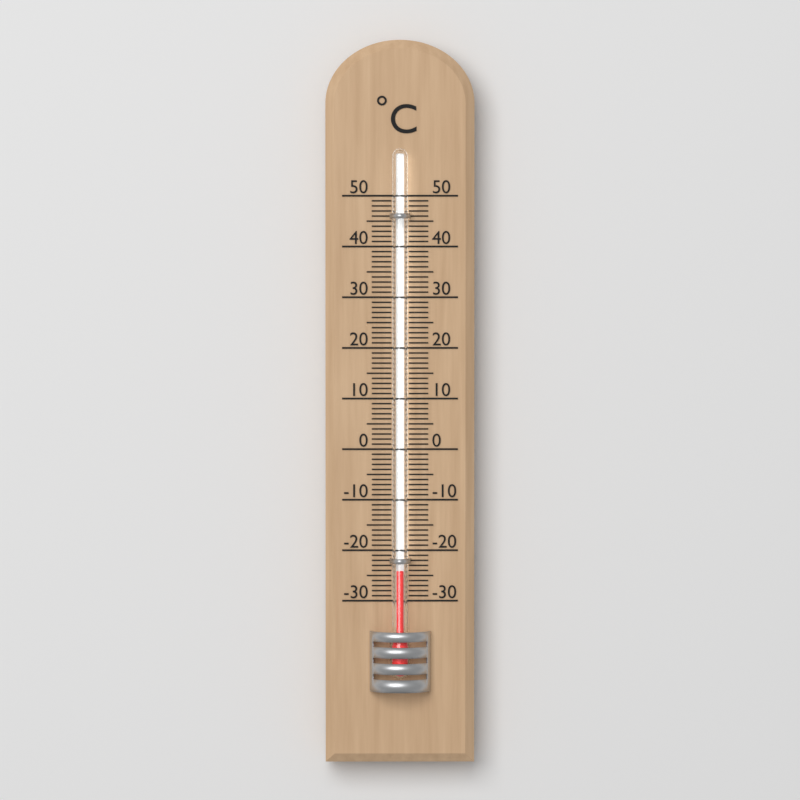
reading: -24 °C
